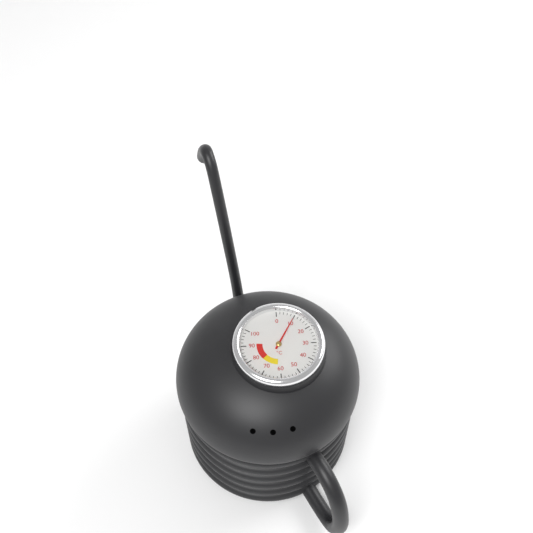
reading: 10 °C
